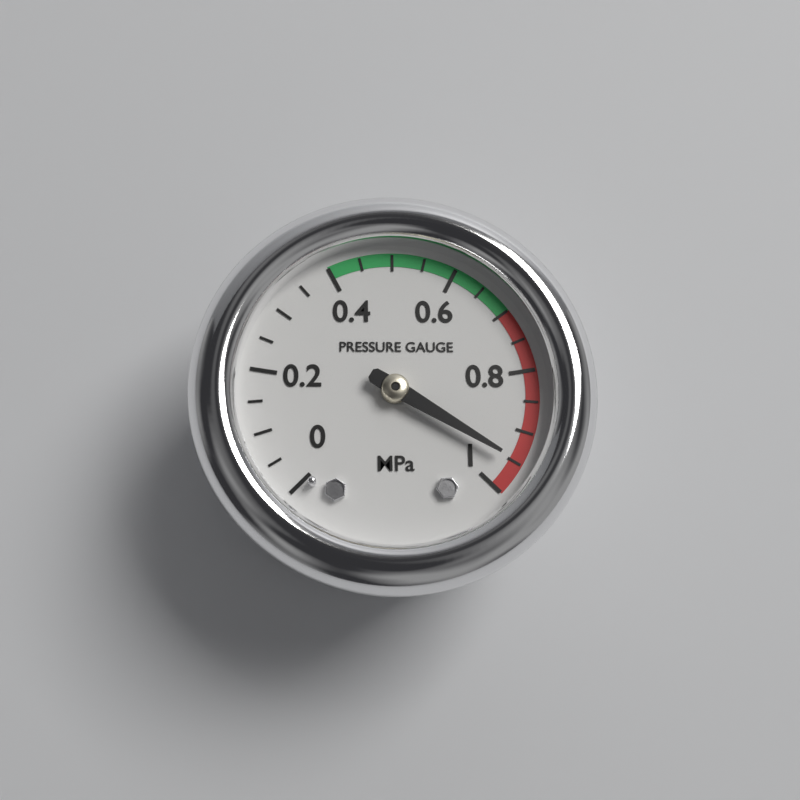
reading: 0.95 MPa
